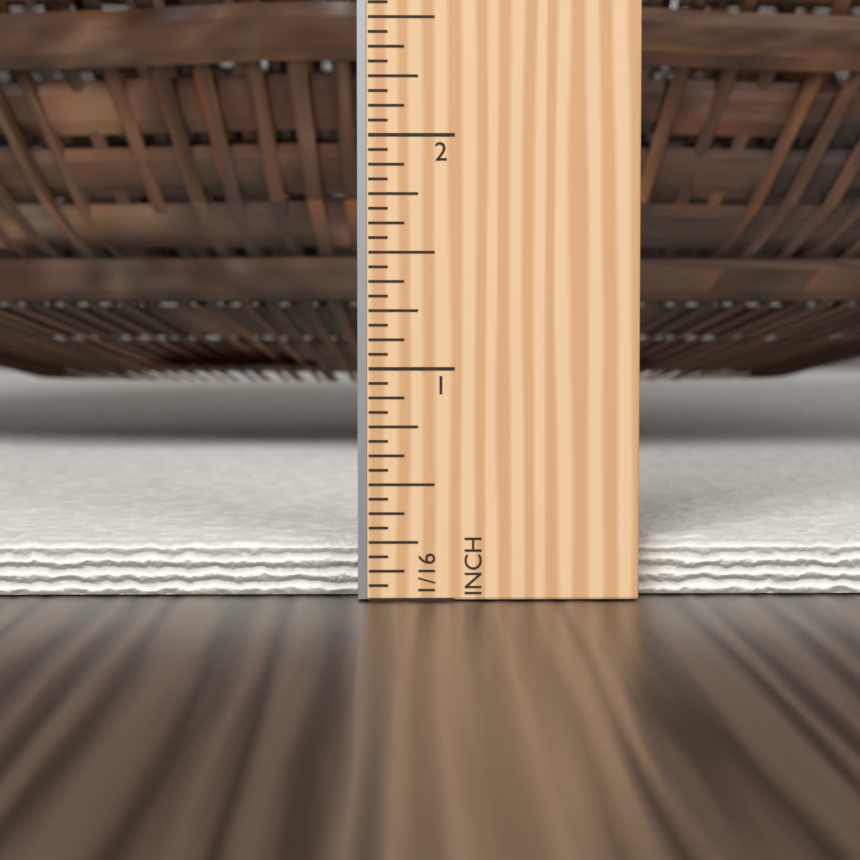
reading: 0.2500 in
